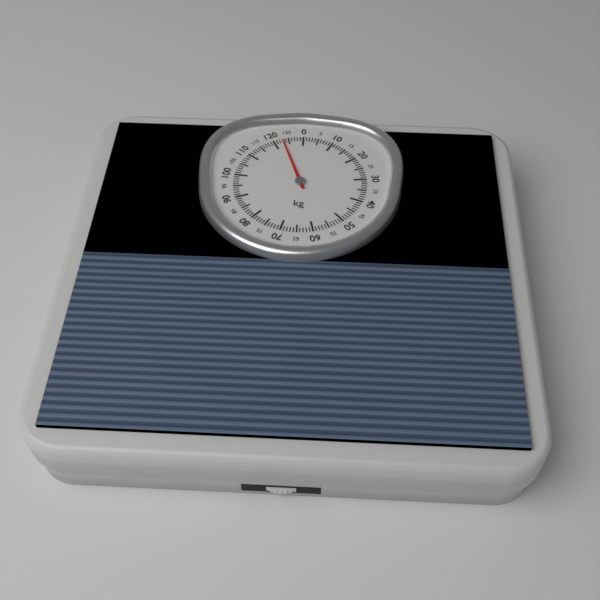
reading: 123 kg
